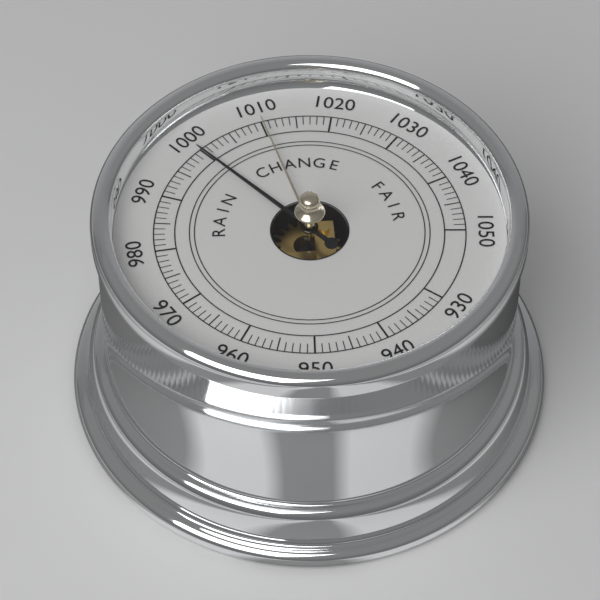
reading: 1000 (no unit)
